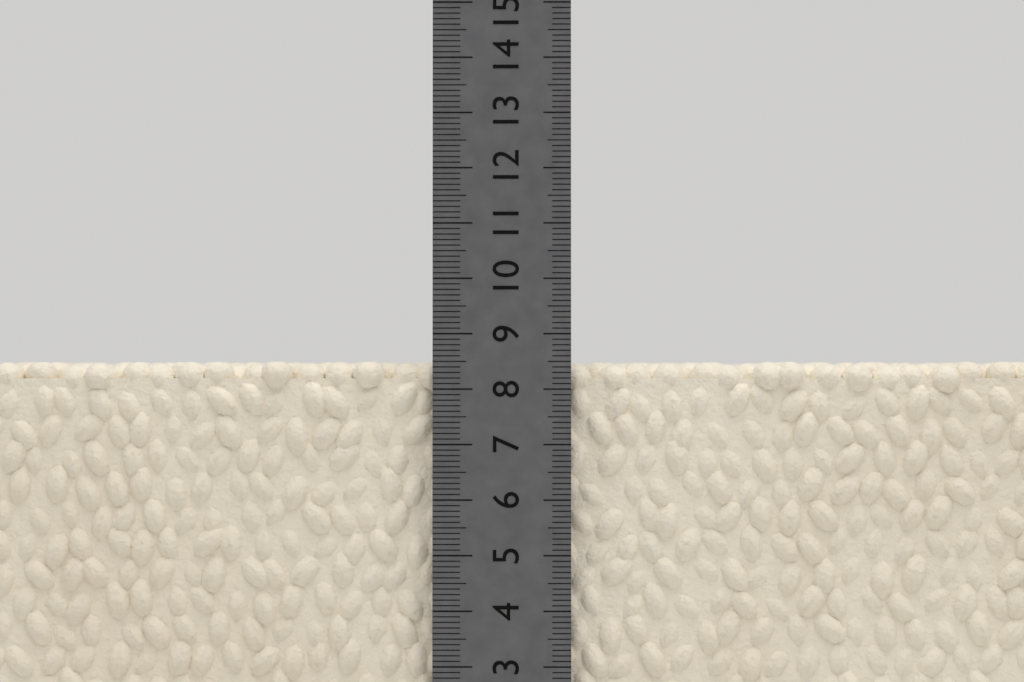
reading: 8.5 cm
